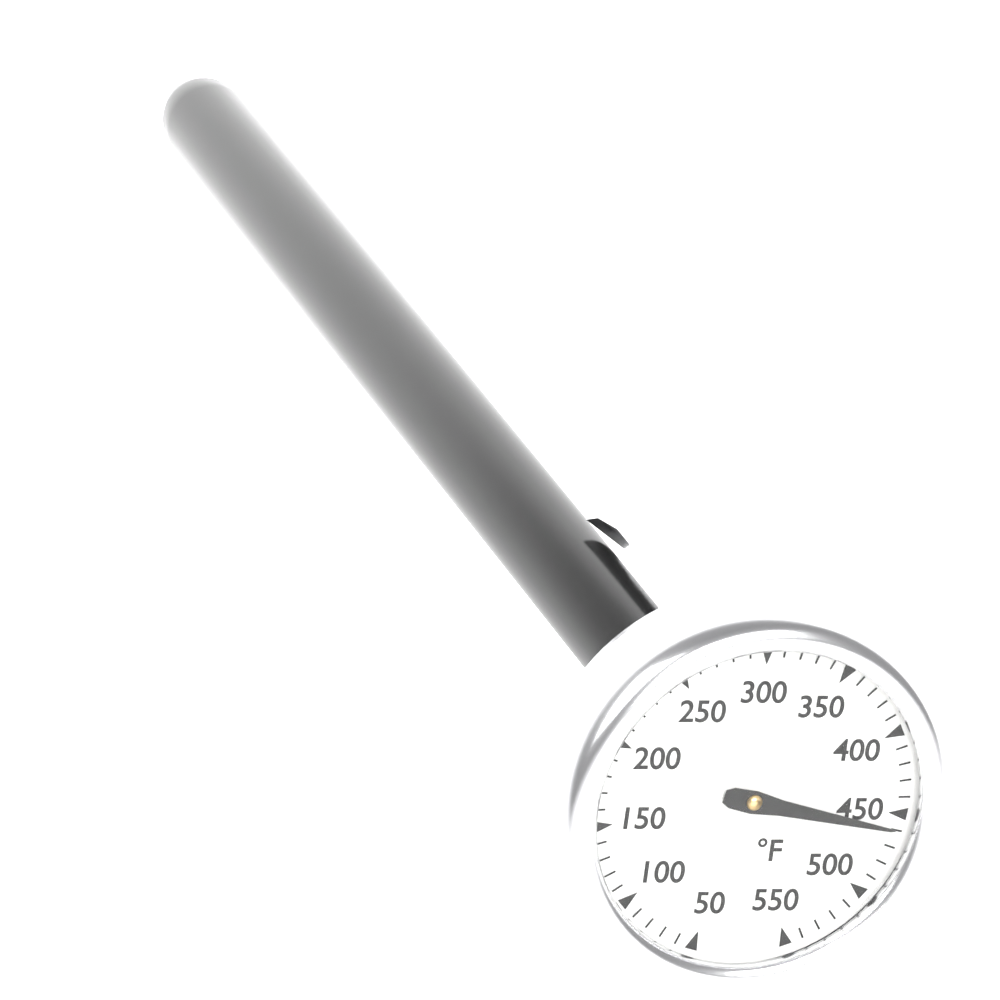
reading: 460 °F
